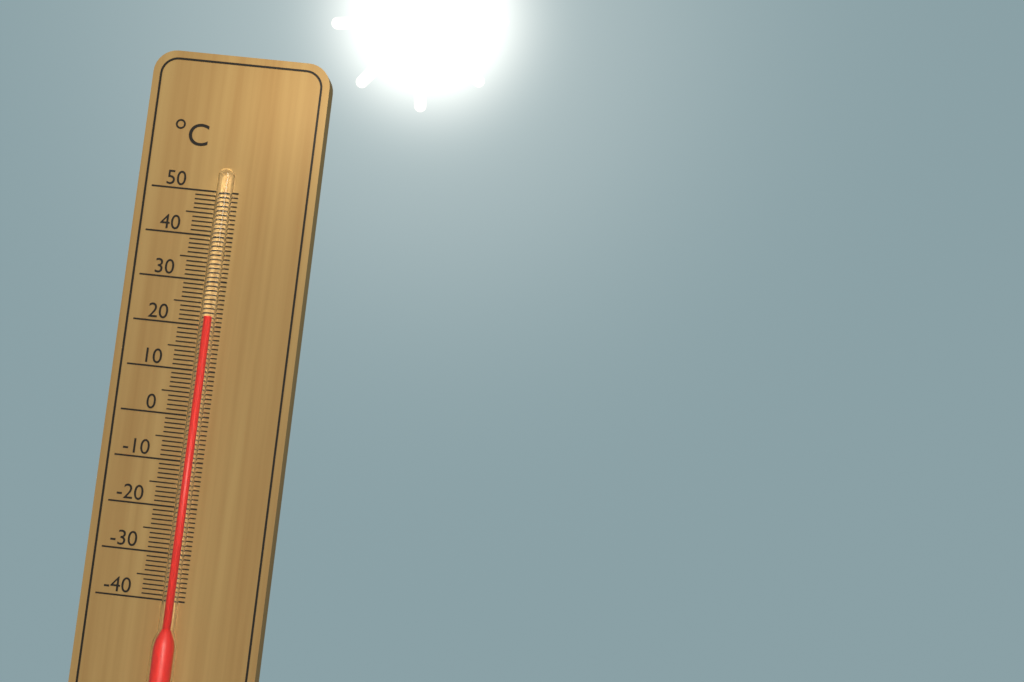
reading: 22 °C
